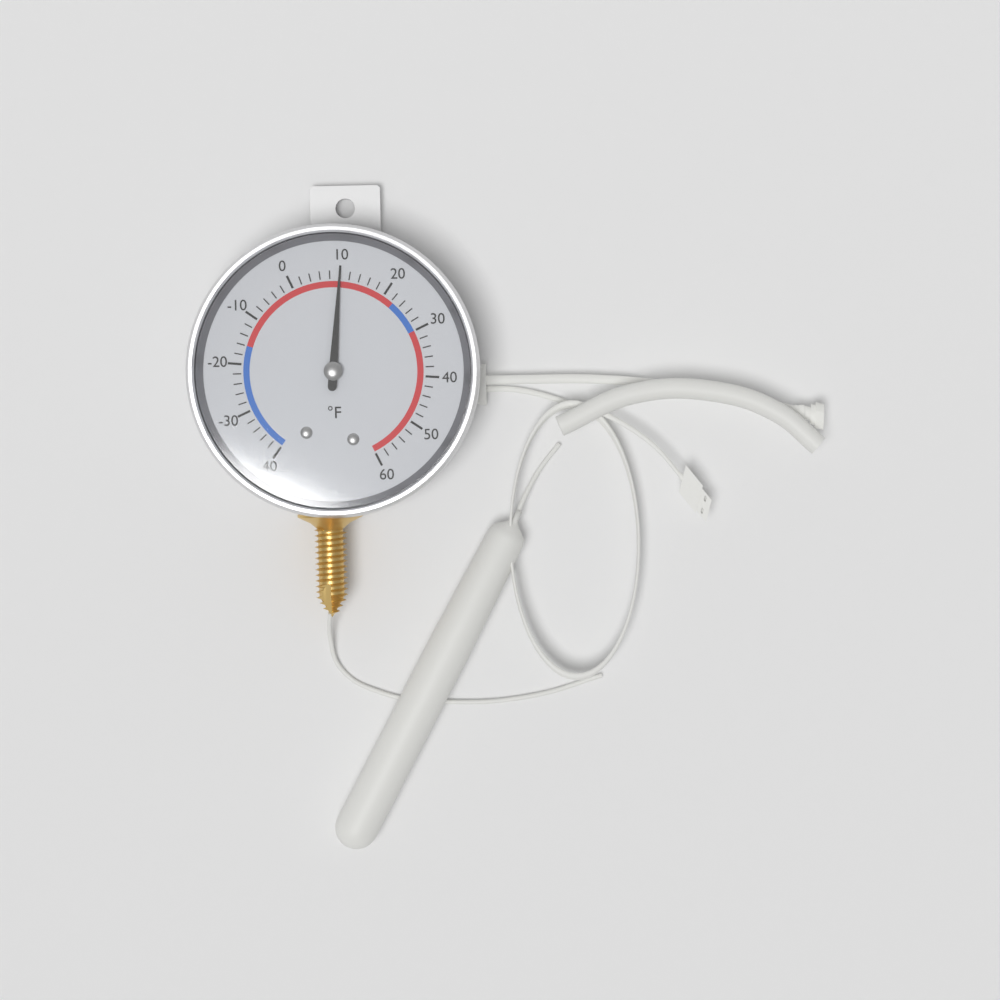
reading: 10 °F
